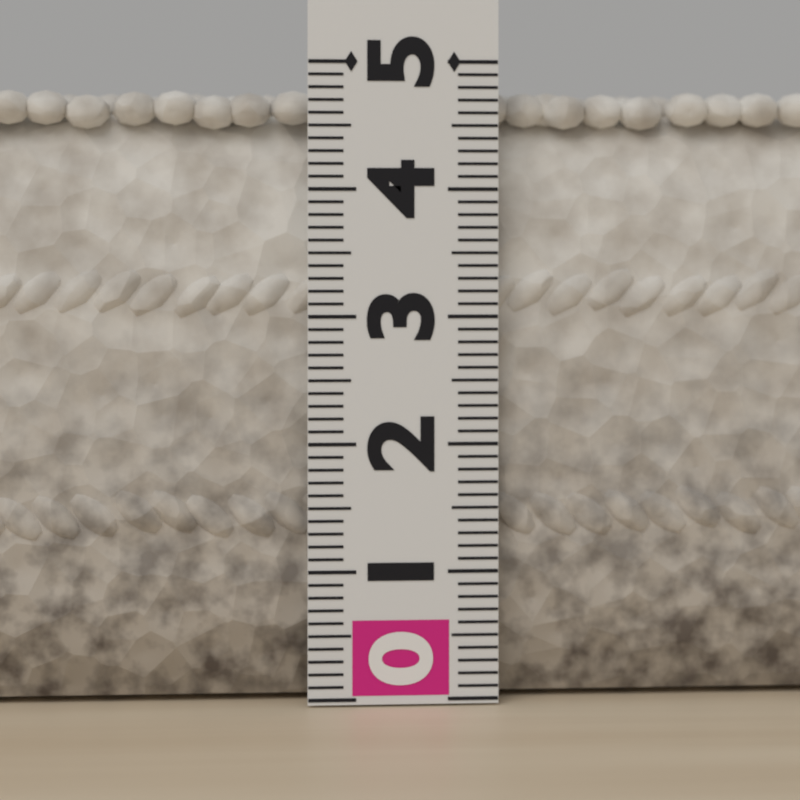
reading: 4.8 (no unit)
